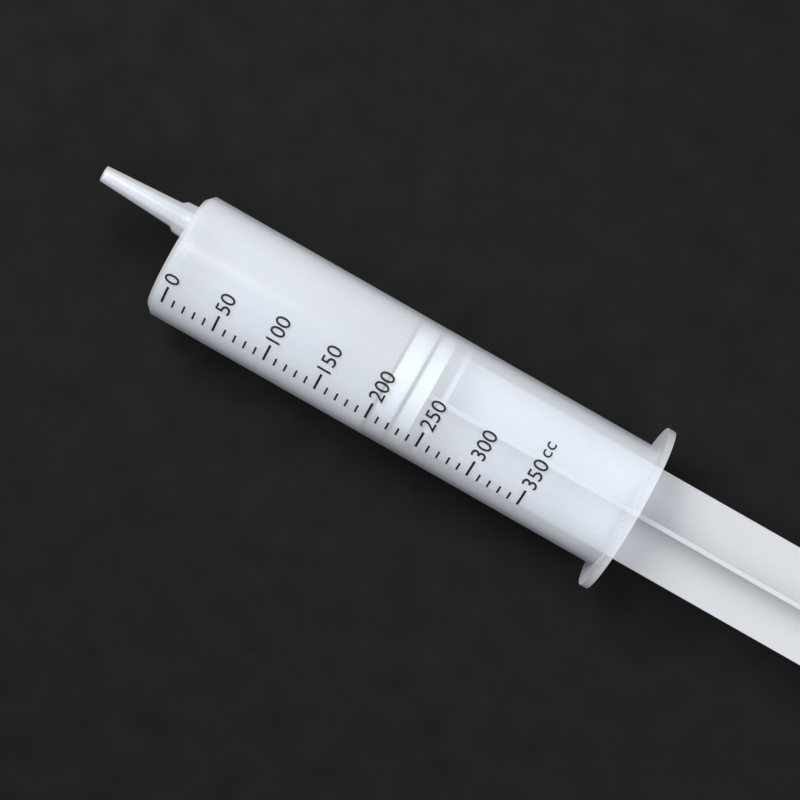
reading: 200 cc
